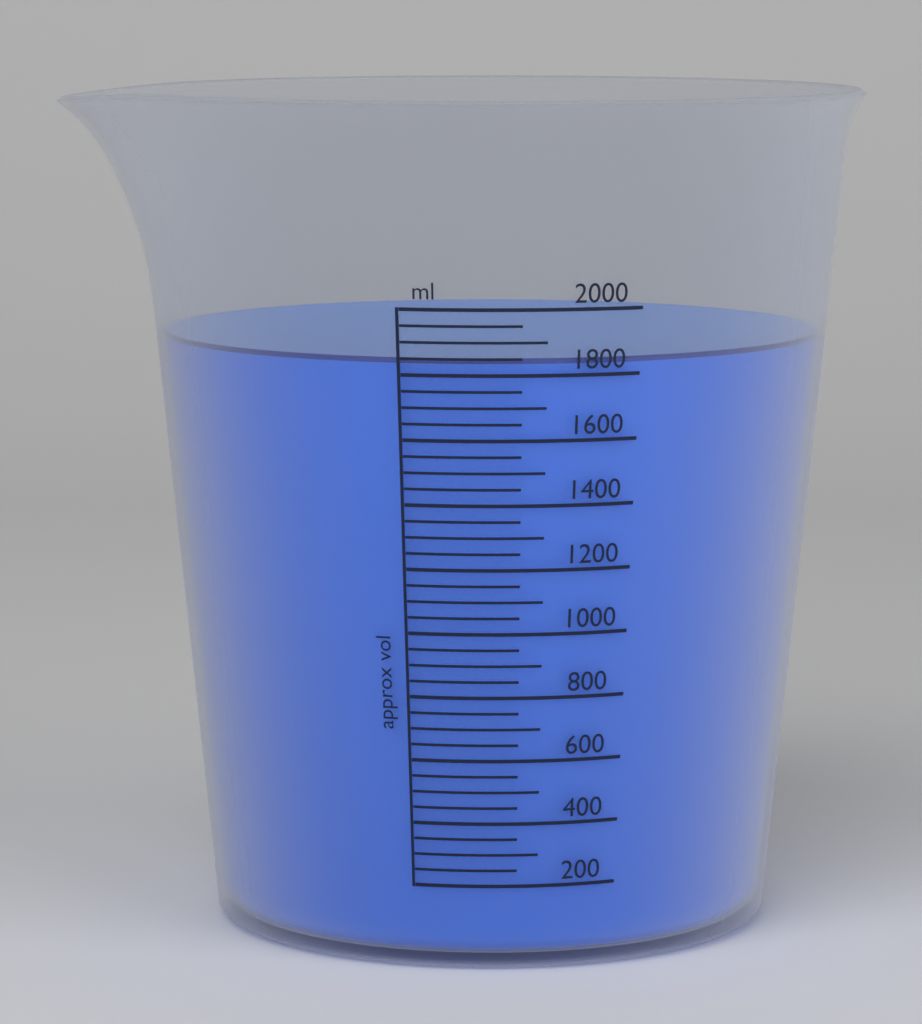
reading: 1850 ml
